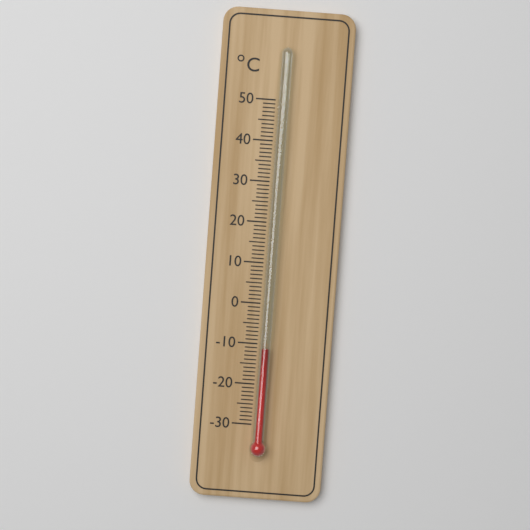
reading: -11 °C
